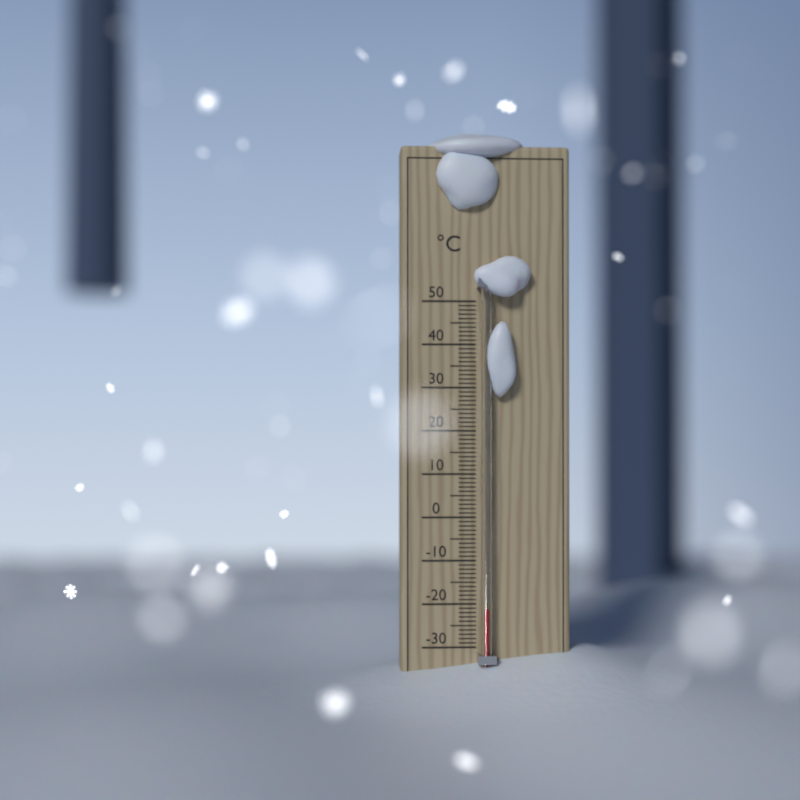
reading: -21 °C
